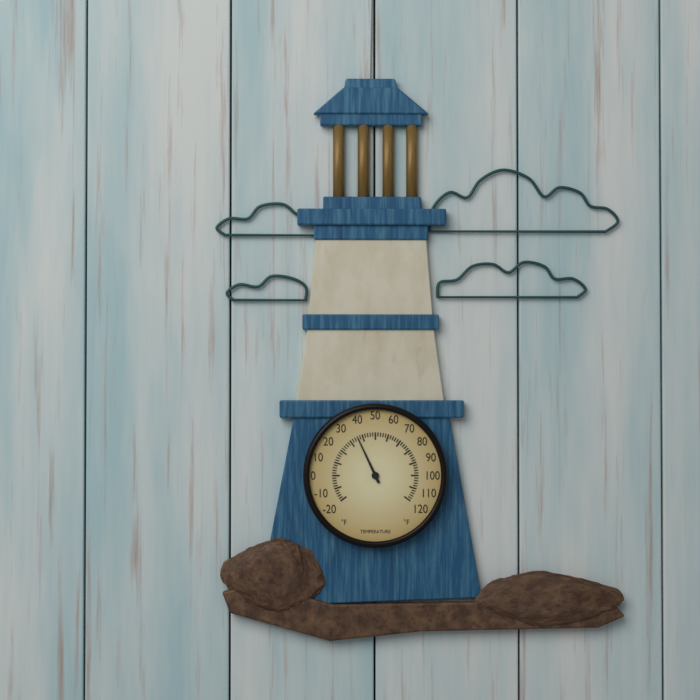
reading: 36 °F
